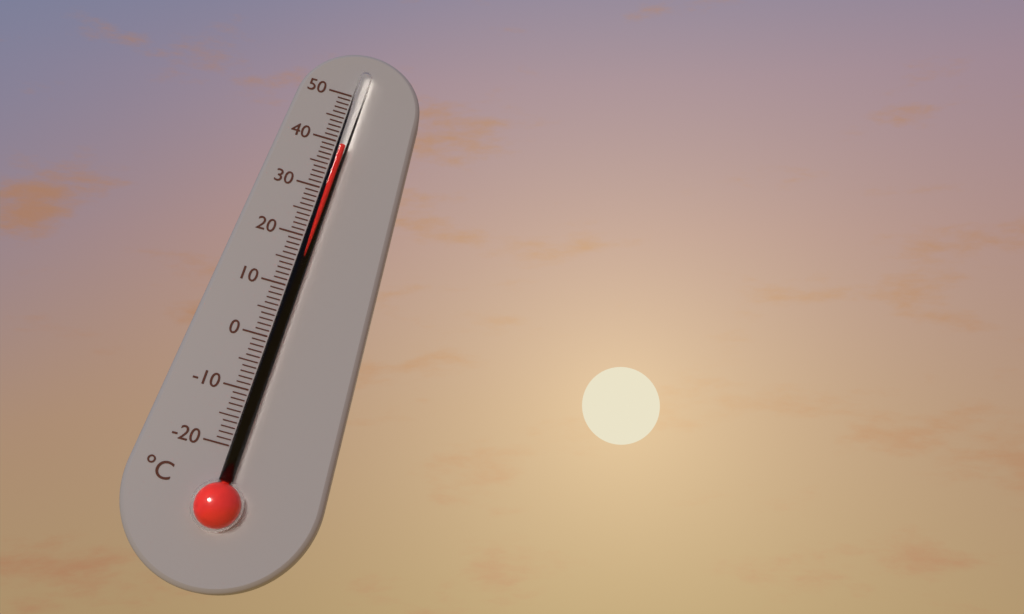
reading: 39 °C
